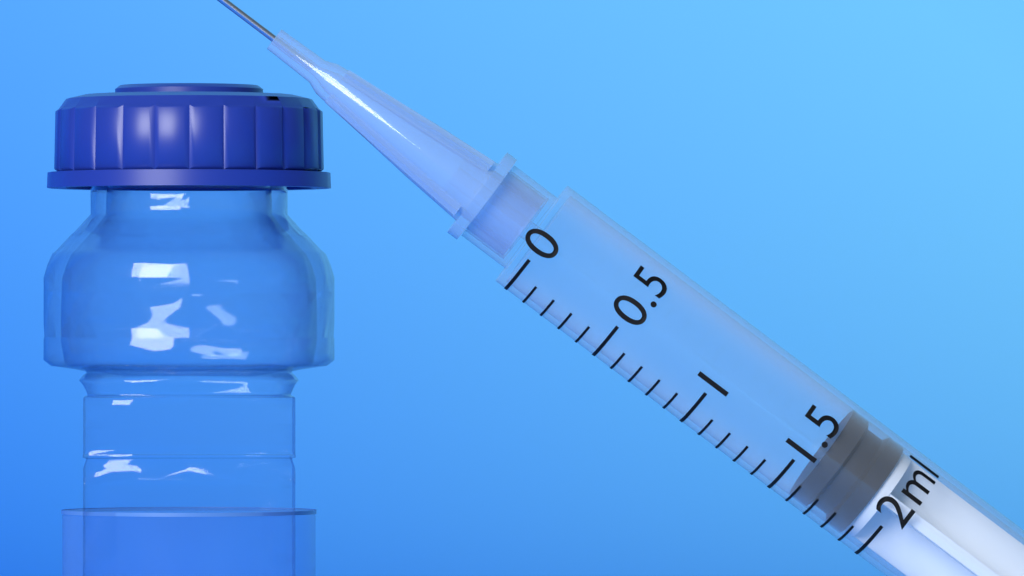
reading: 1.6 ml
